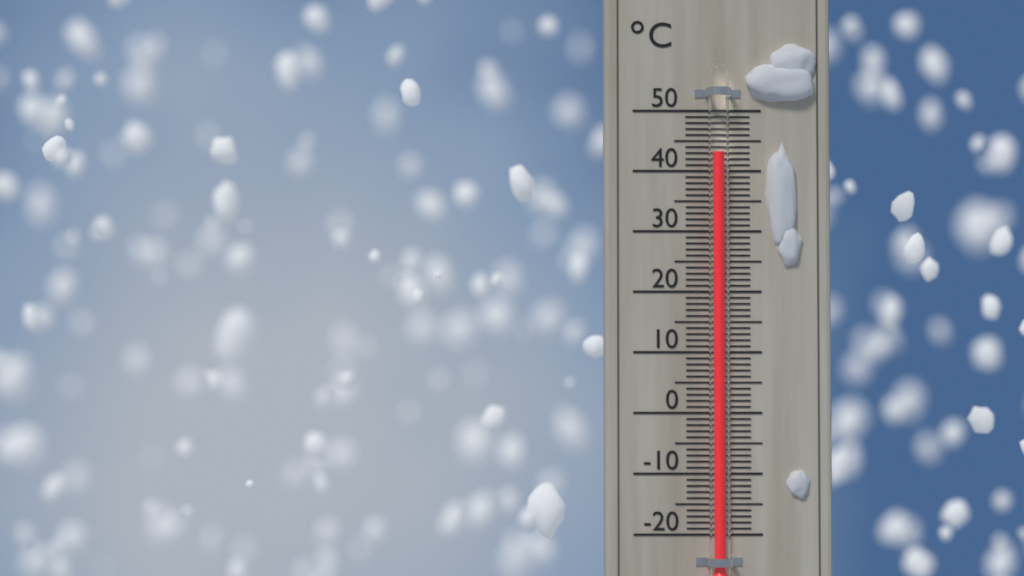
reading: 43 °C
